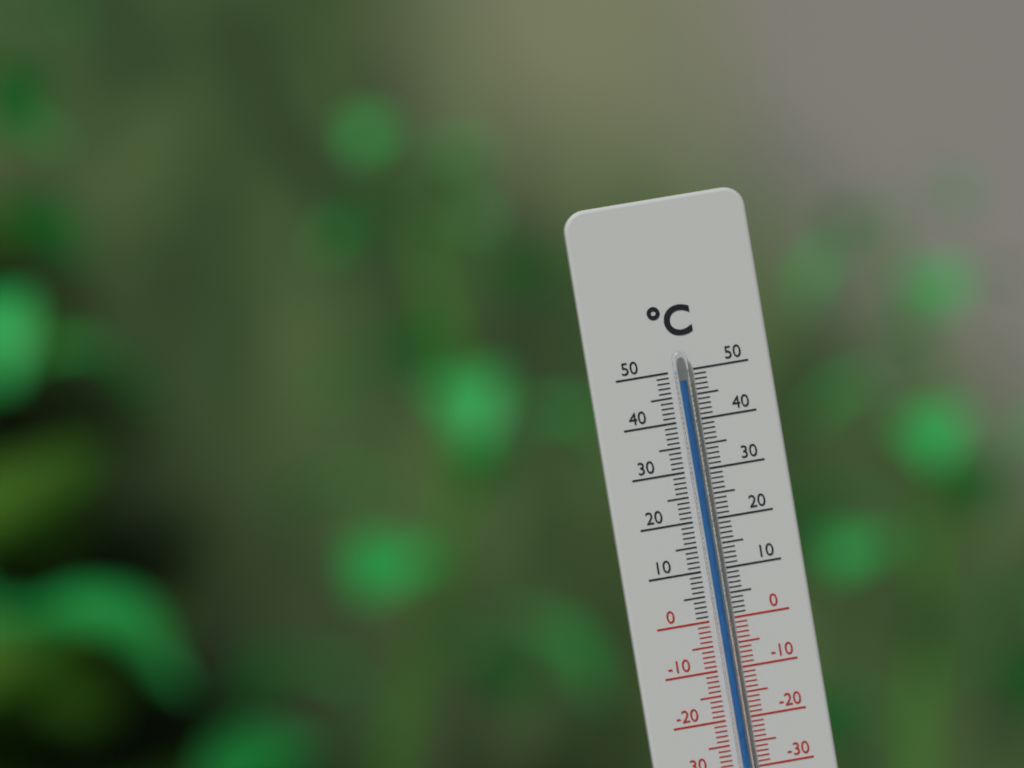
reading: 48 °C
